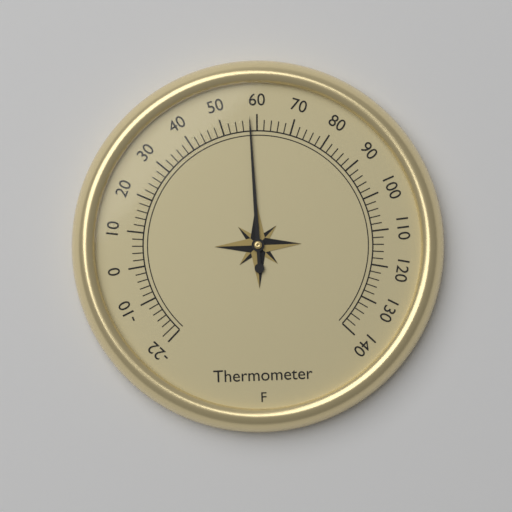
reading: 58 °F
